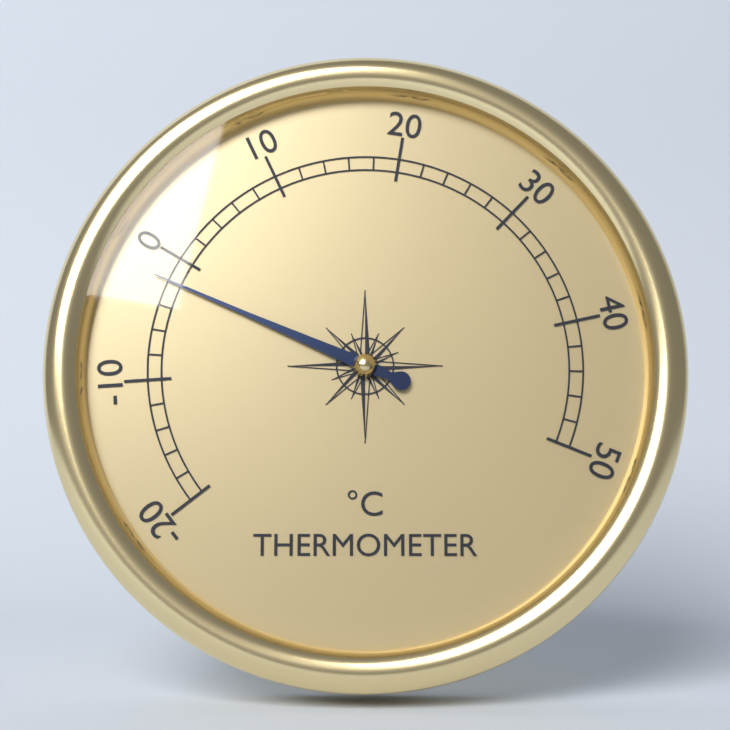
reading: -2 °C
